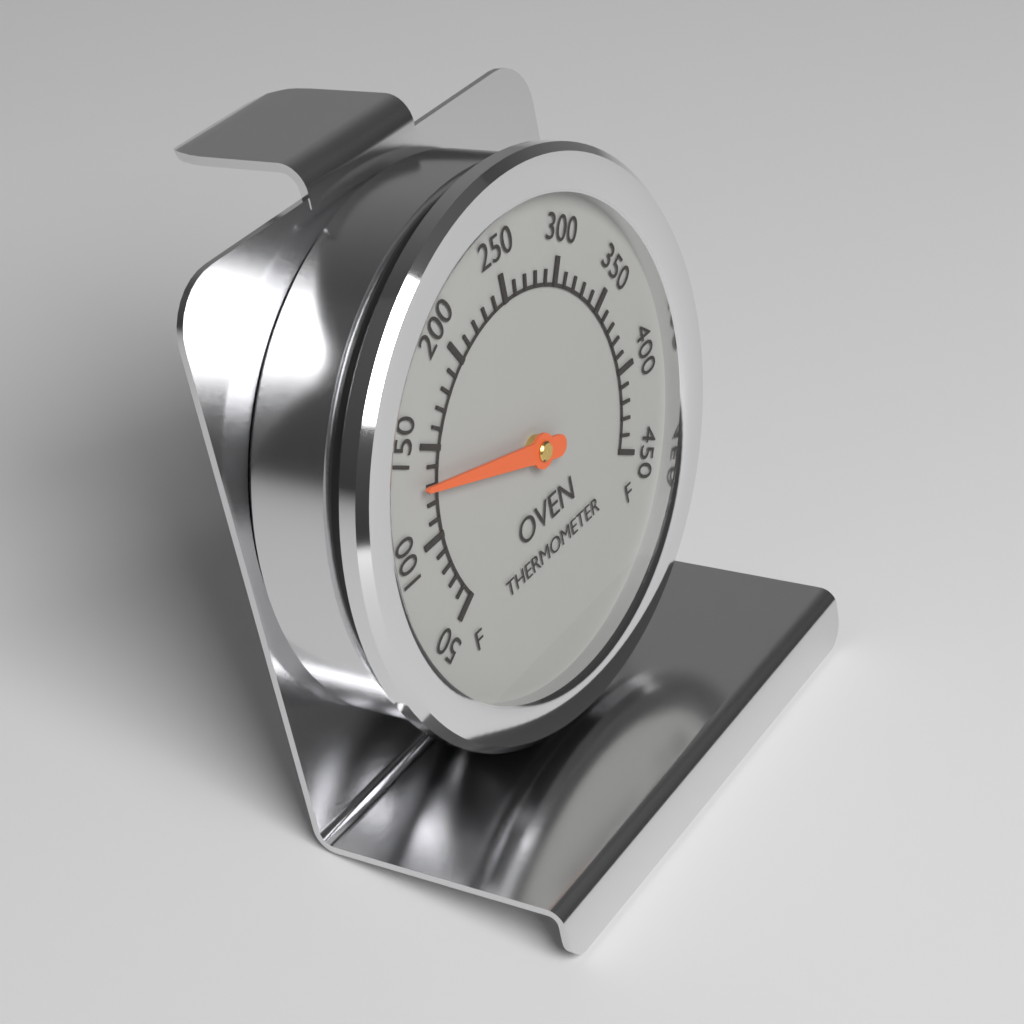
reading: 130 °F
